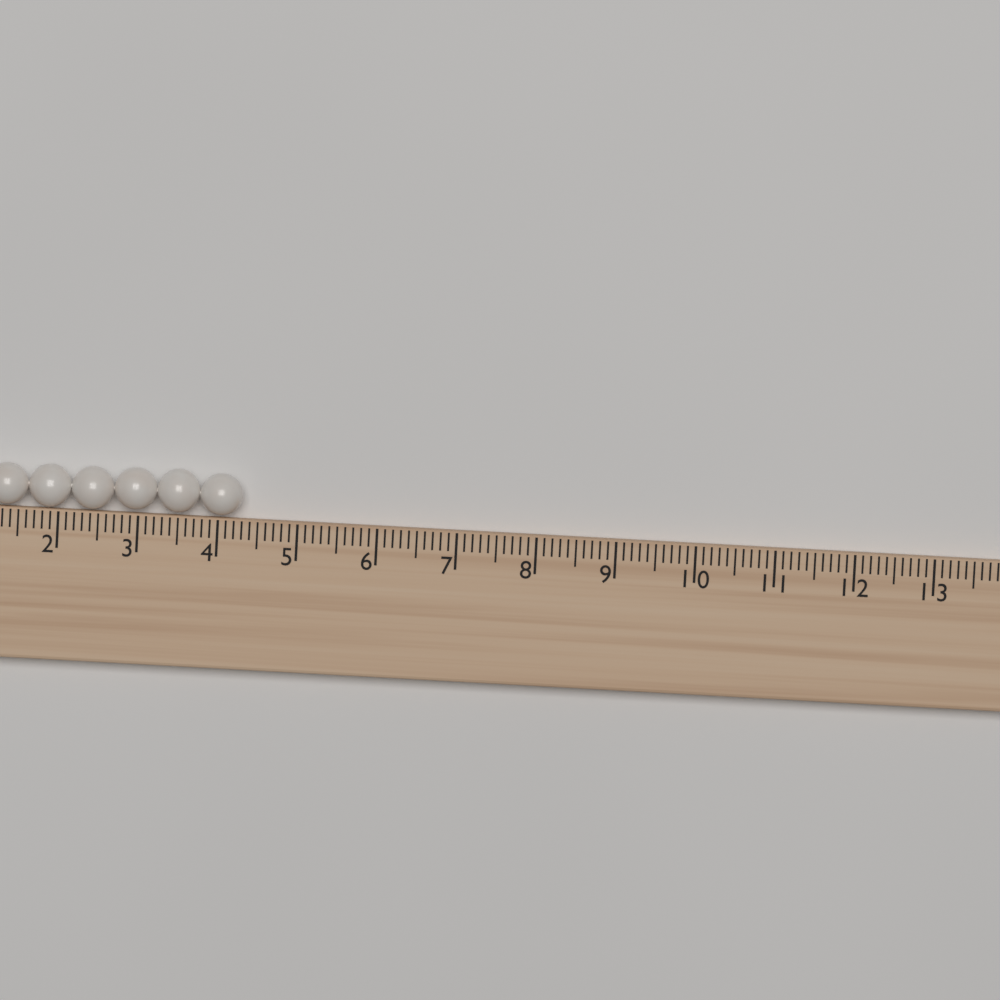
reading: 4.3 (no unit)
